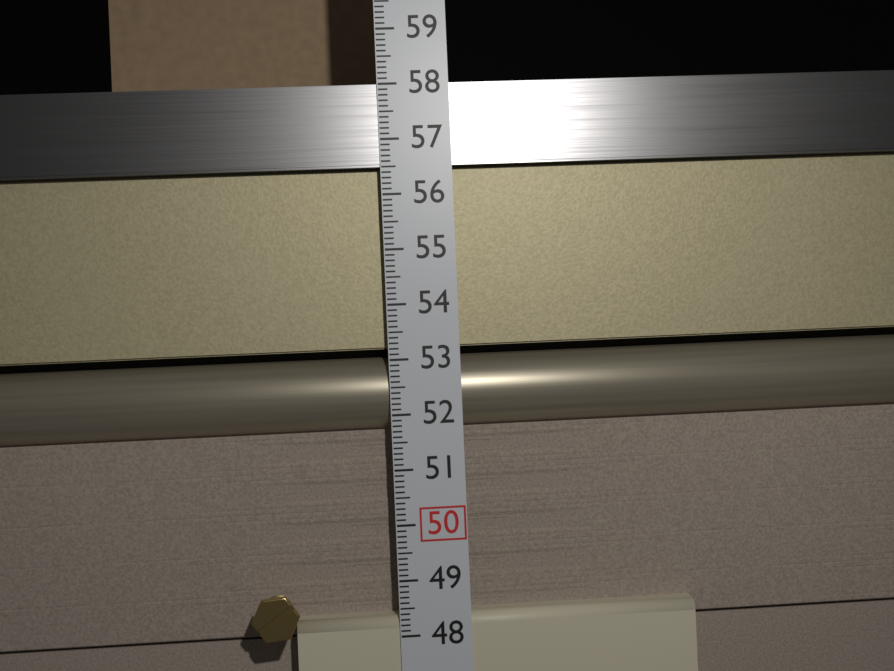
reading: 58.0 (no unit)
